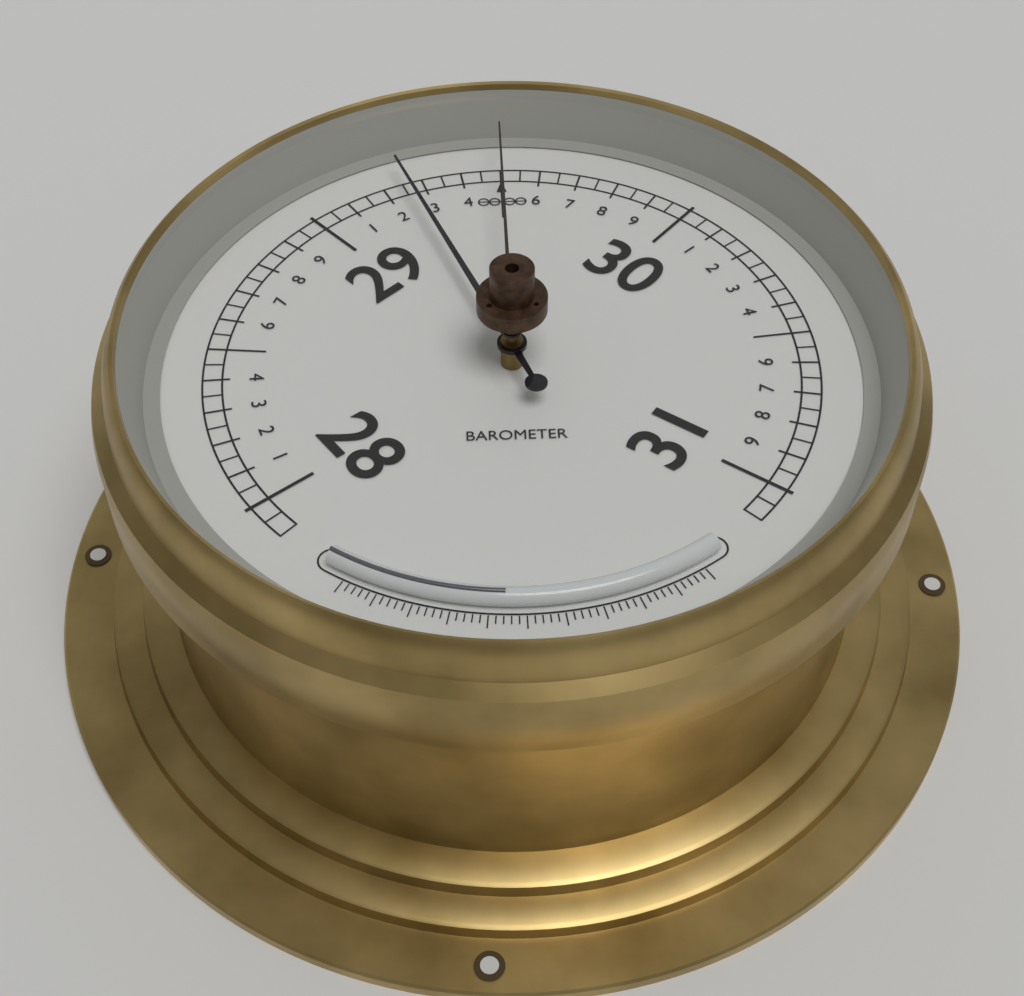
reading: 29.25 (no unit)
